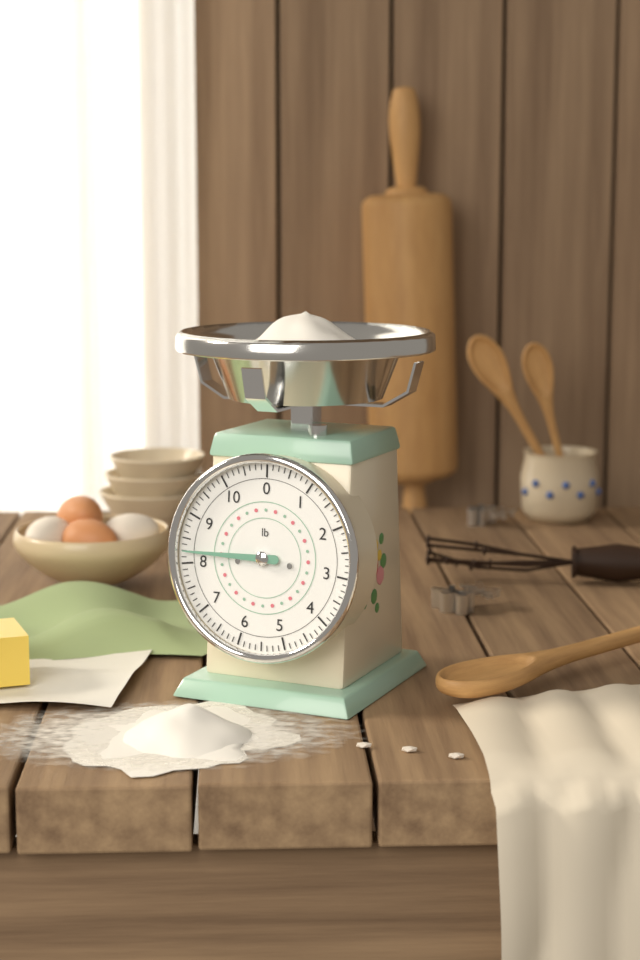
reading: 8.250 lb
